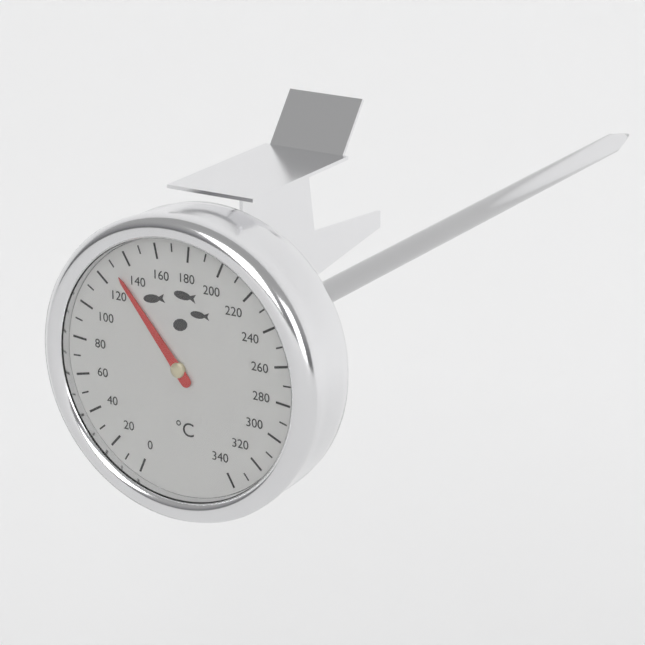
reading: 130 °C
